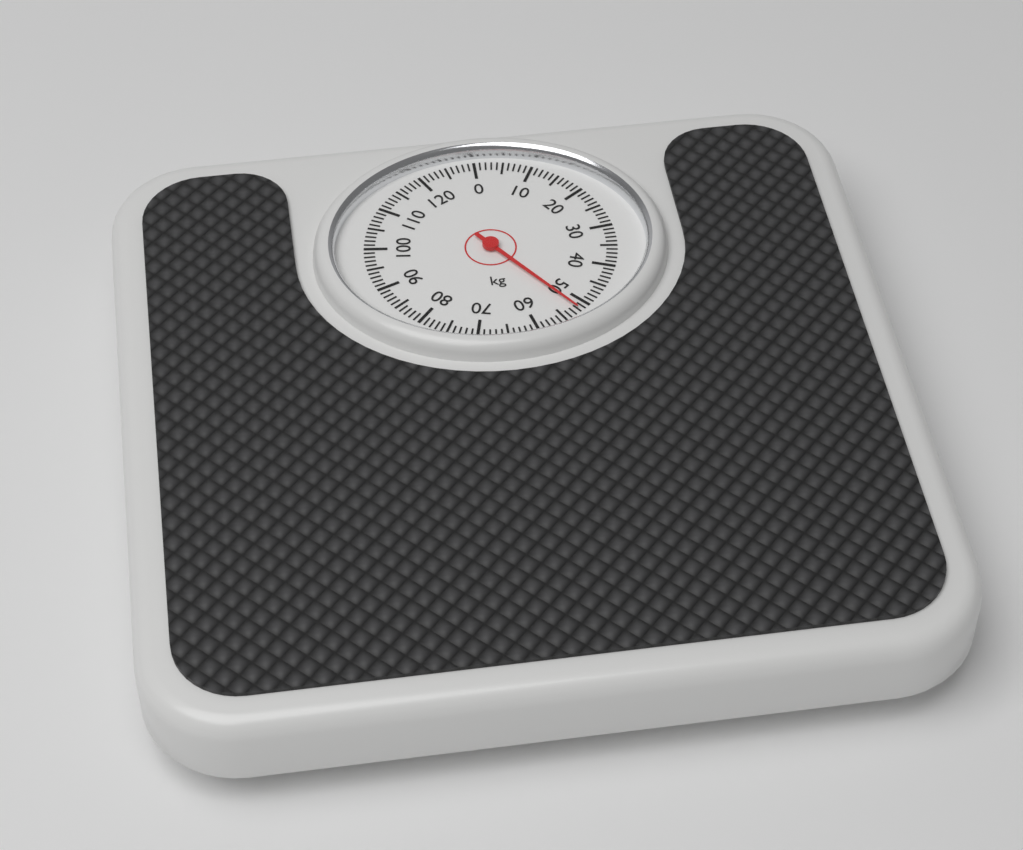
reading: 52 kg
